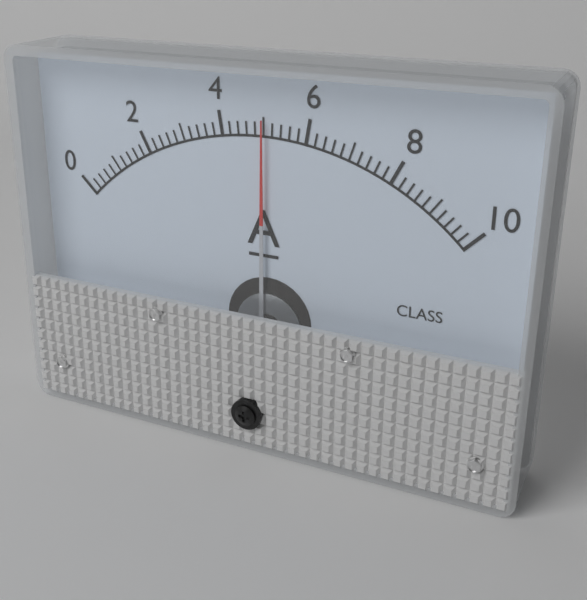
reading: 5.0 A
